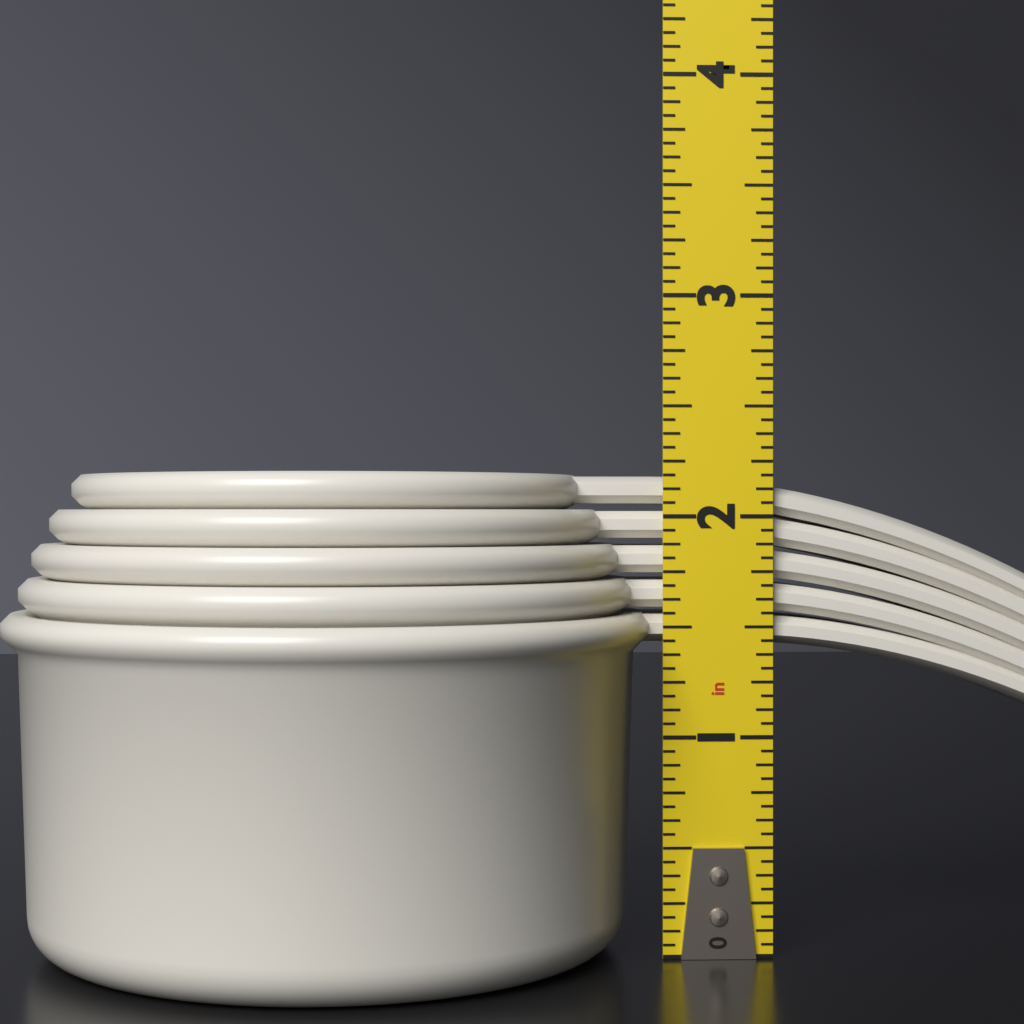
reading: 2.1875 in
